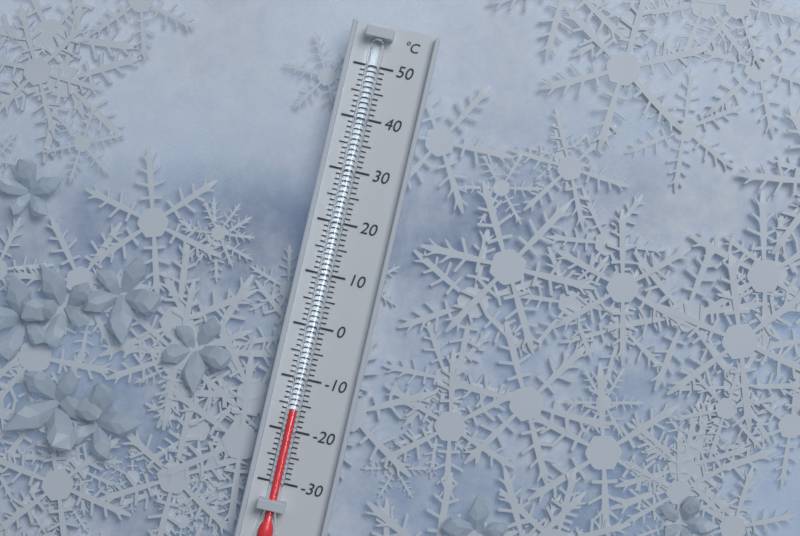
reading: -16 °C
